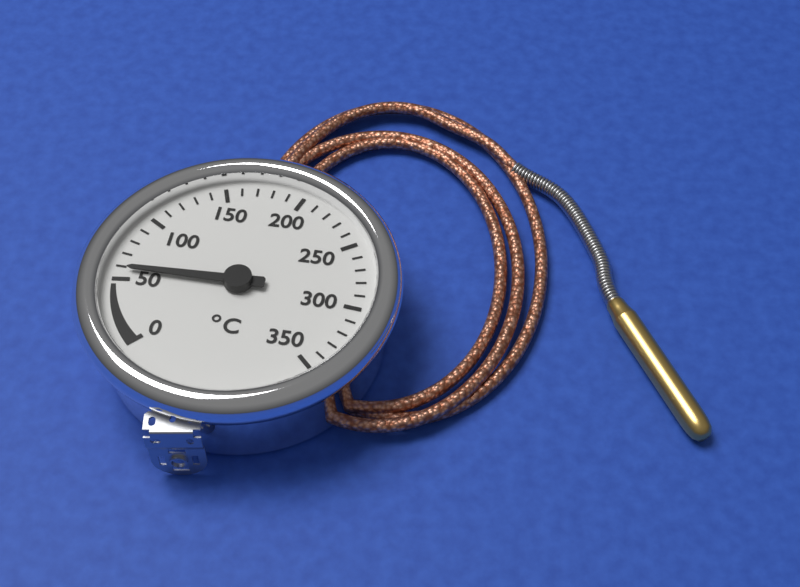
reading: 58 °C
